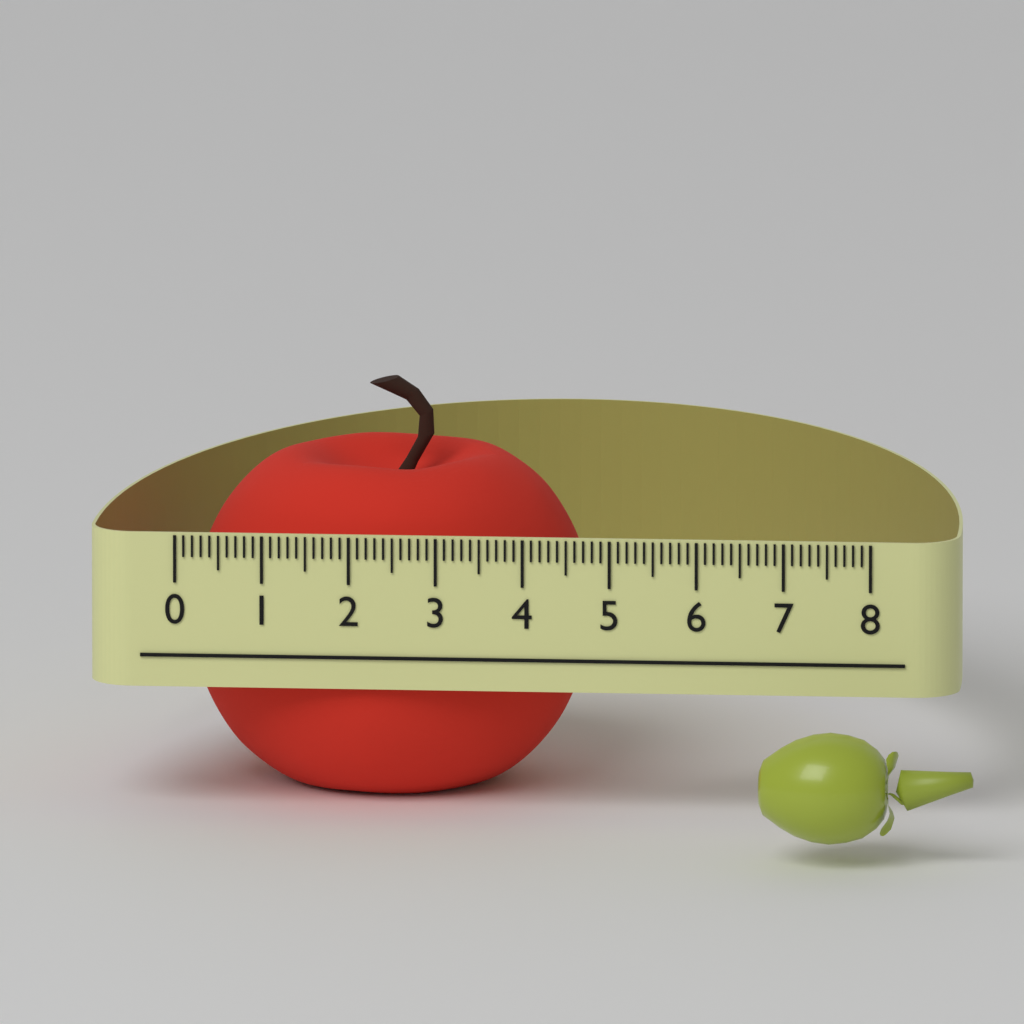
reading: 4.6 (no unit)
